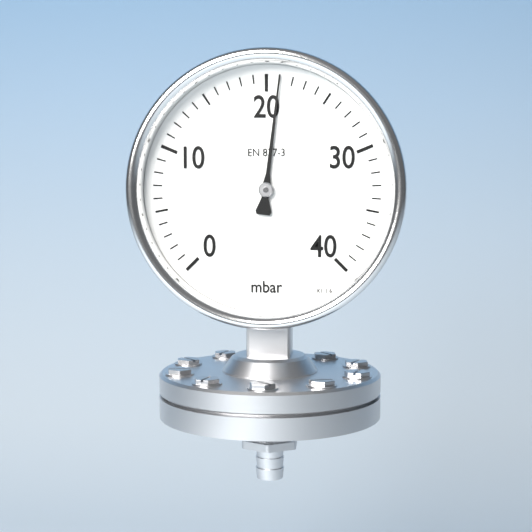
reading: 21 mbar
